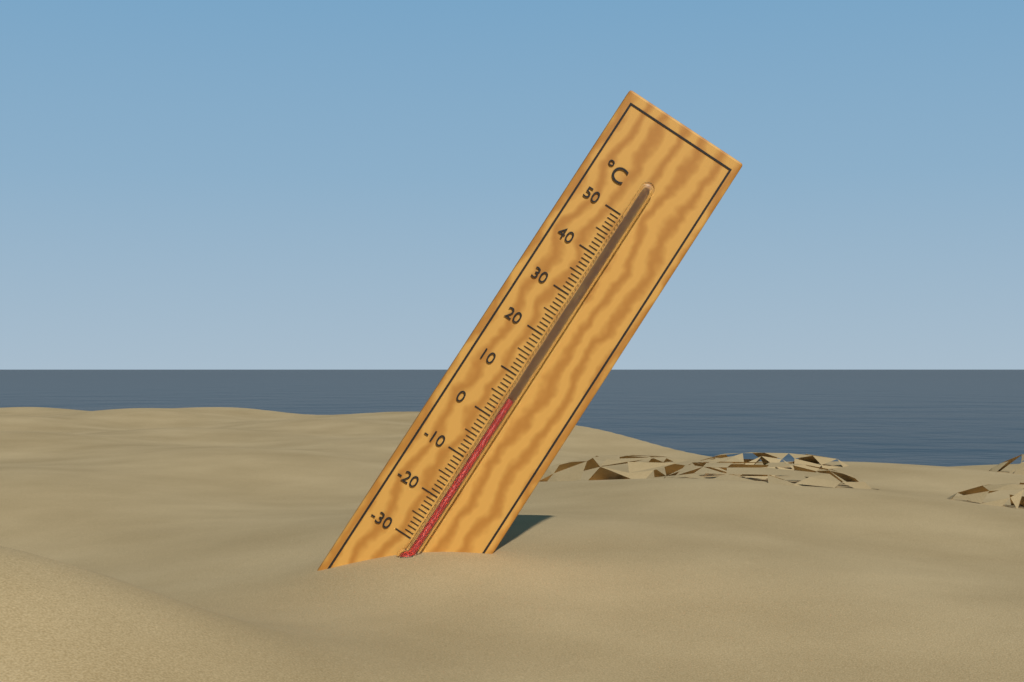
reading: 5 °C
